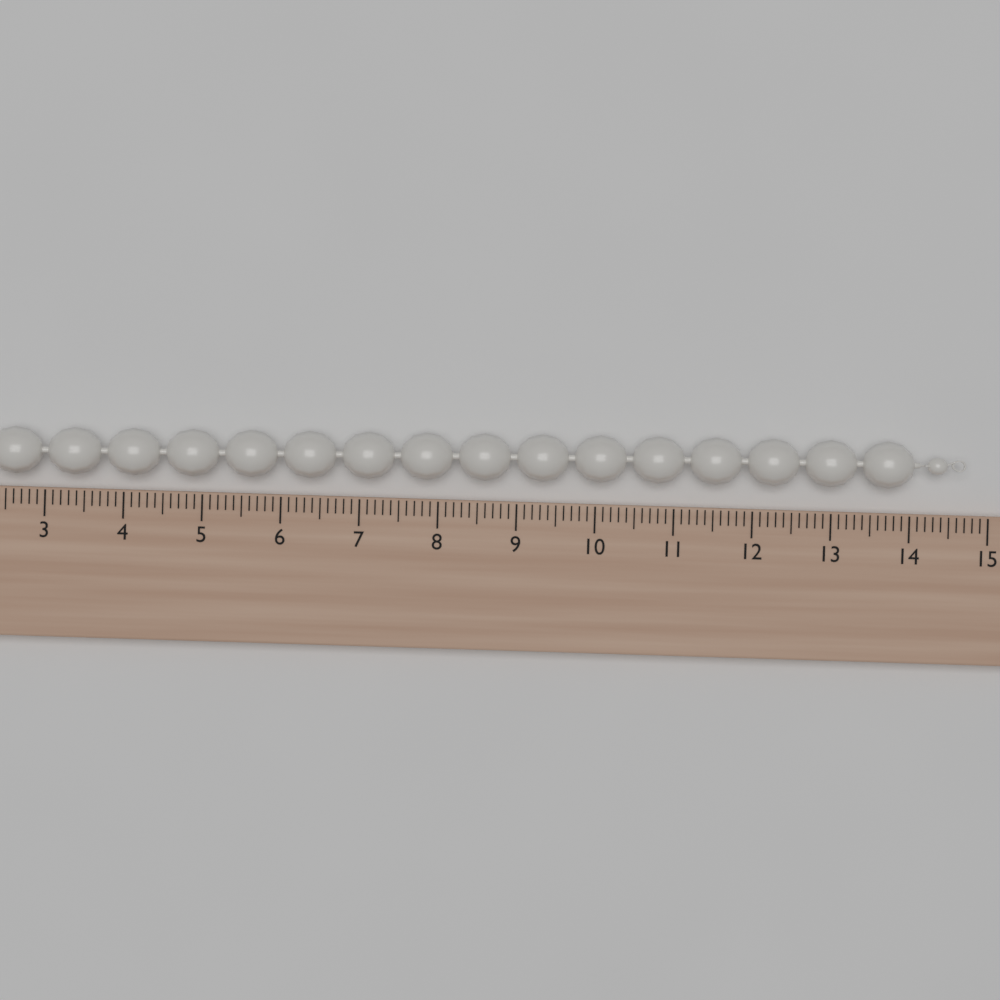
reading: 14.7 (no unit)
